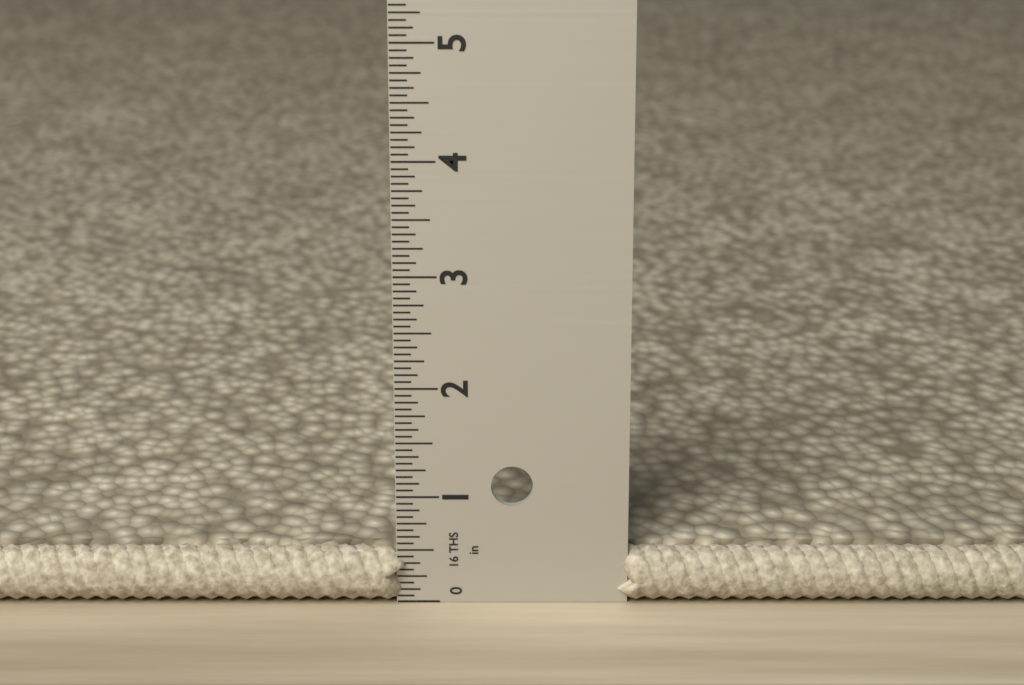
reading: 0.5000 in
